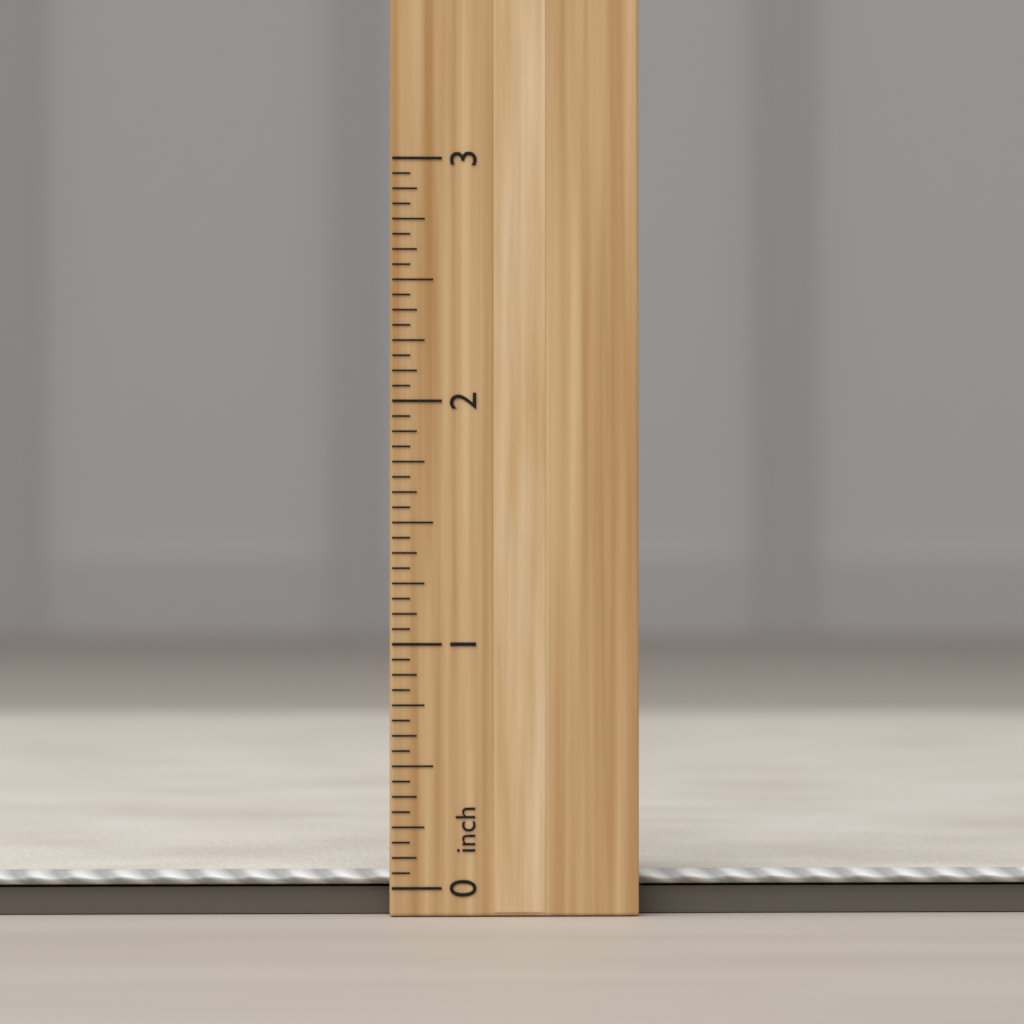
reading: 0.0625 inch
